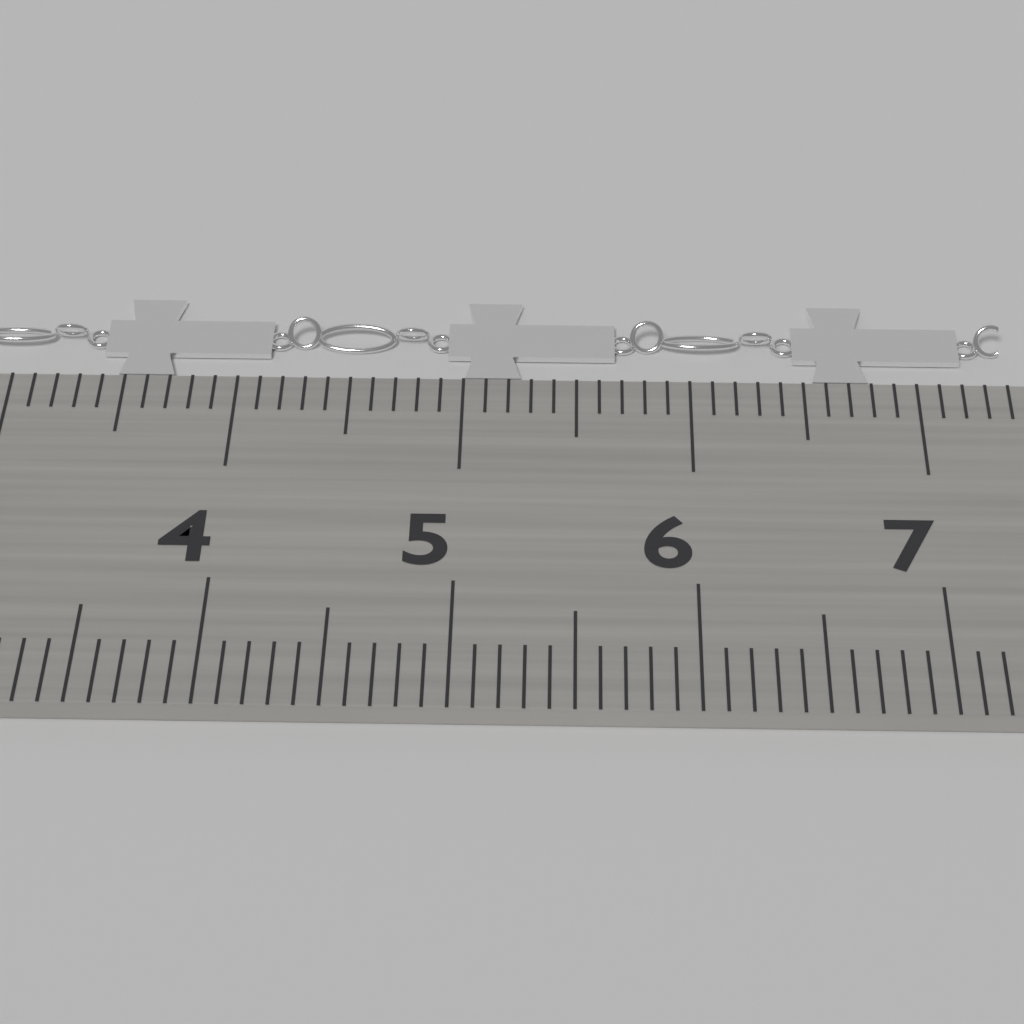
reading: 7.4 cm
